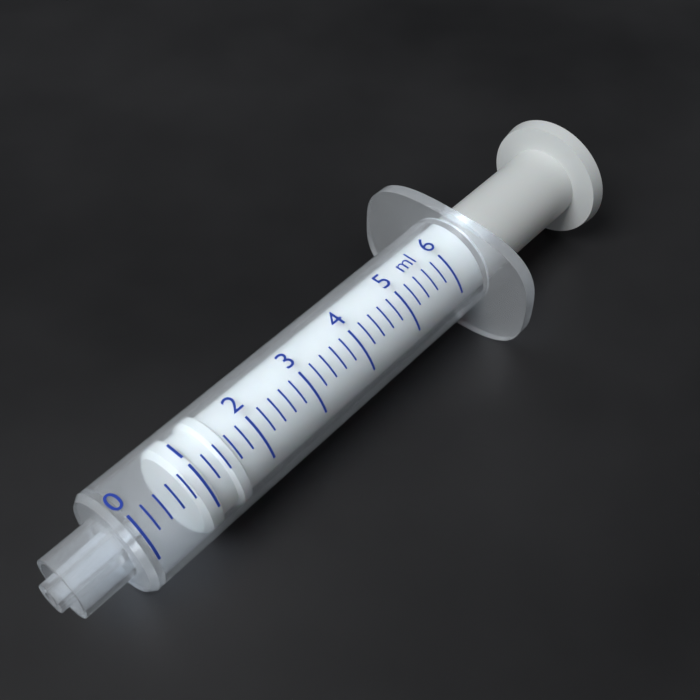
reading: 0.8 ml
